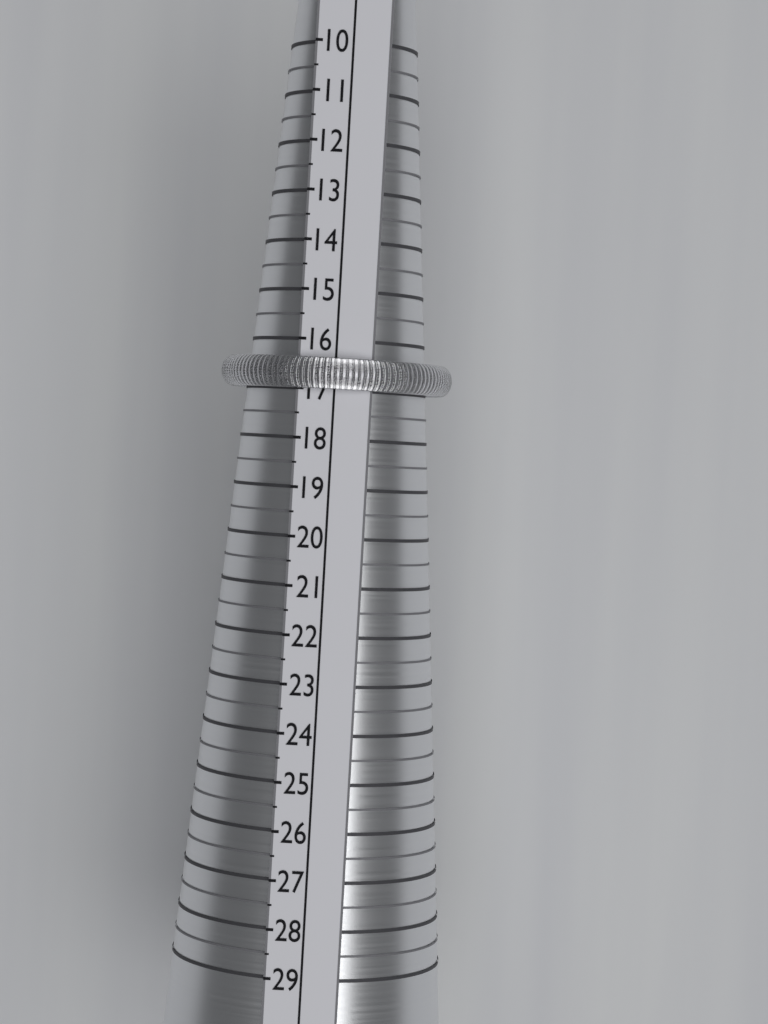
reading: 17.0 (no unit)
